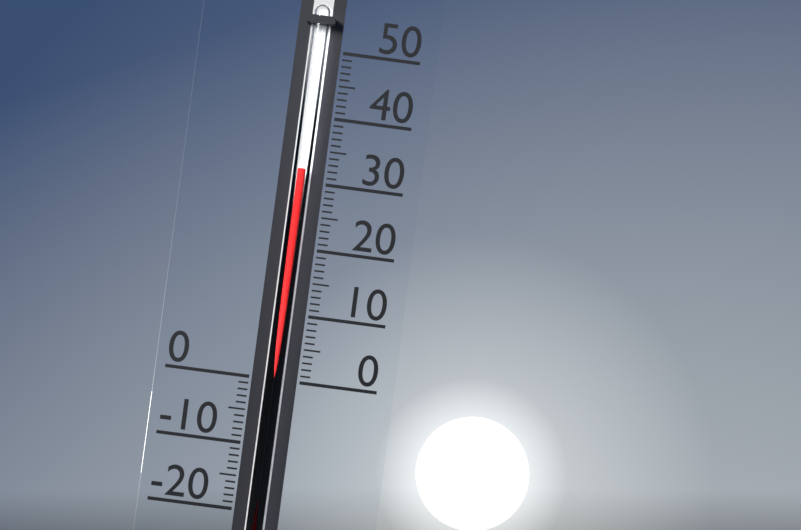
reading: 32 (no unit)
